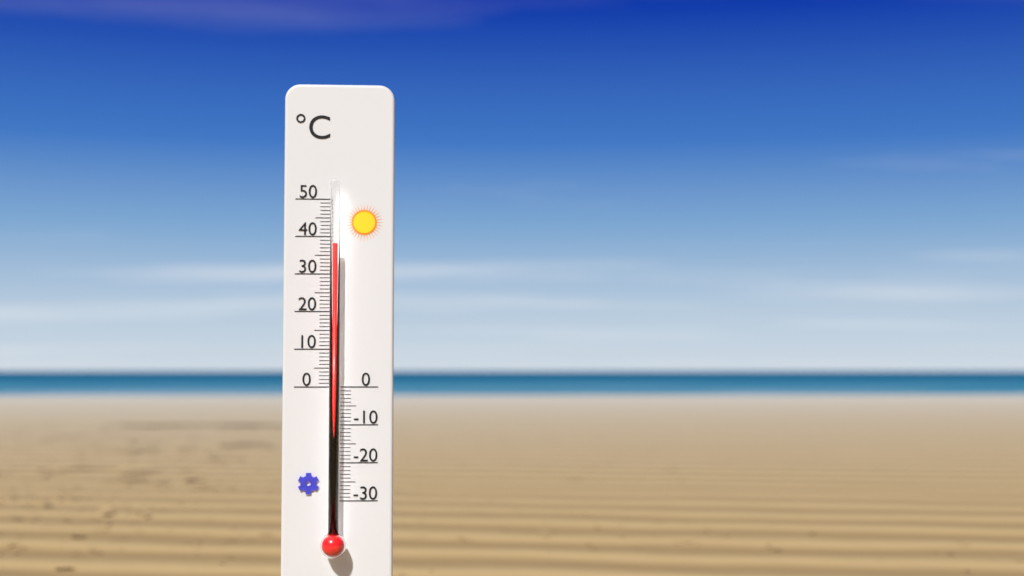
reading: 38 °C
